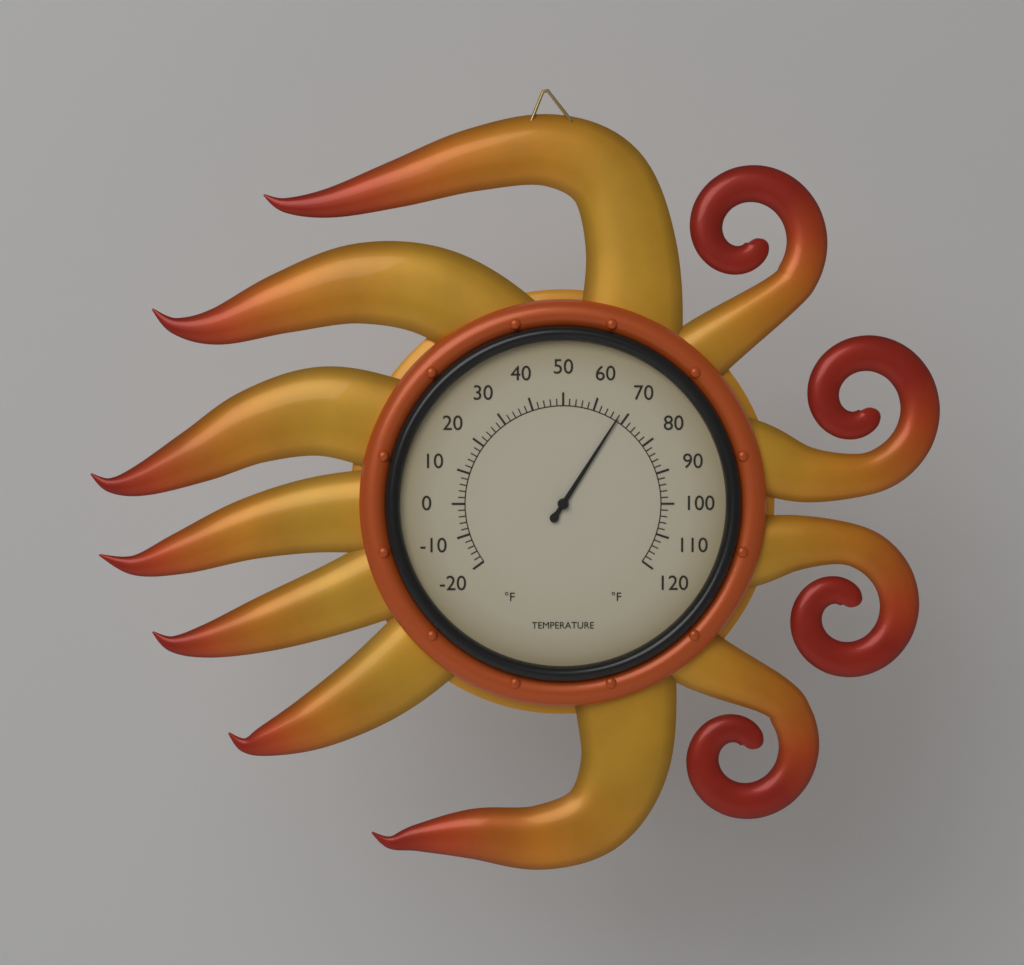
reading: 68 °F
